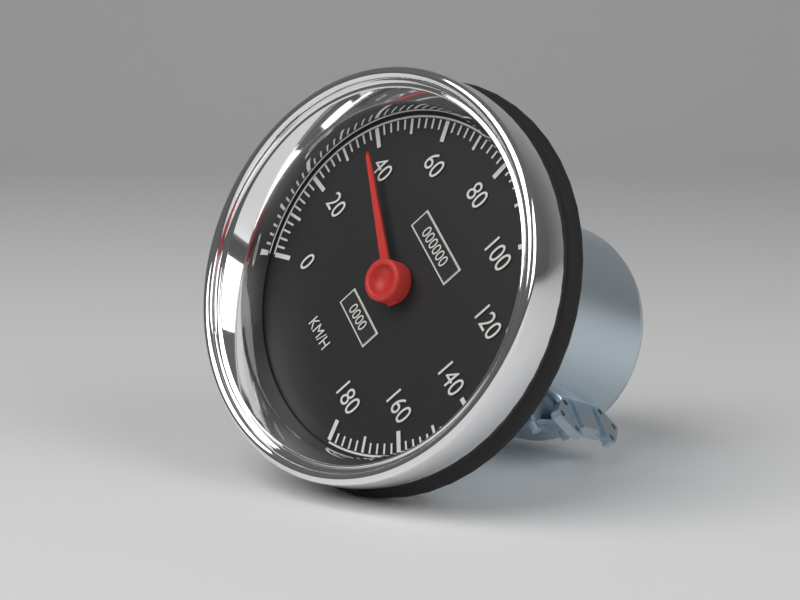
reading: 38 km/h
